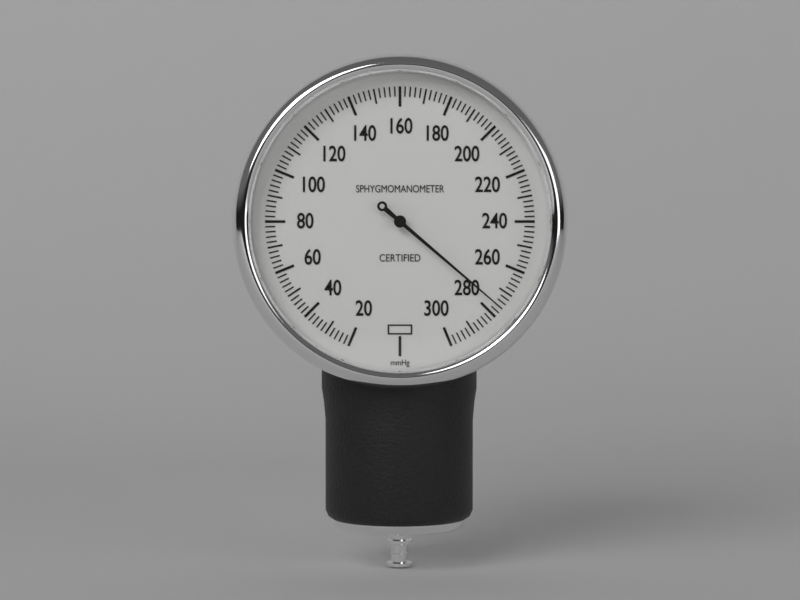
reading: 276 mmHg
